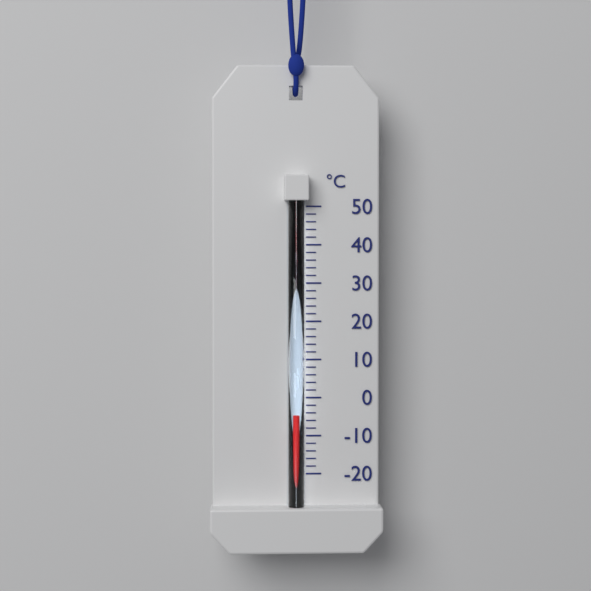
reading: -4 °C
